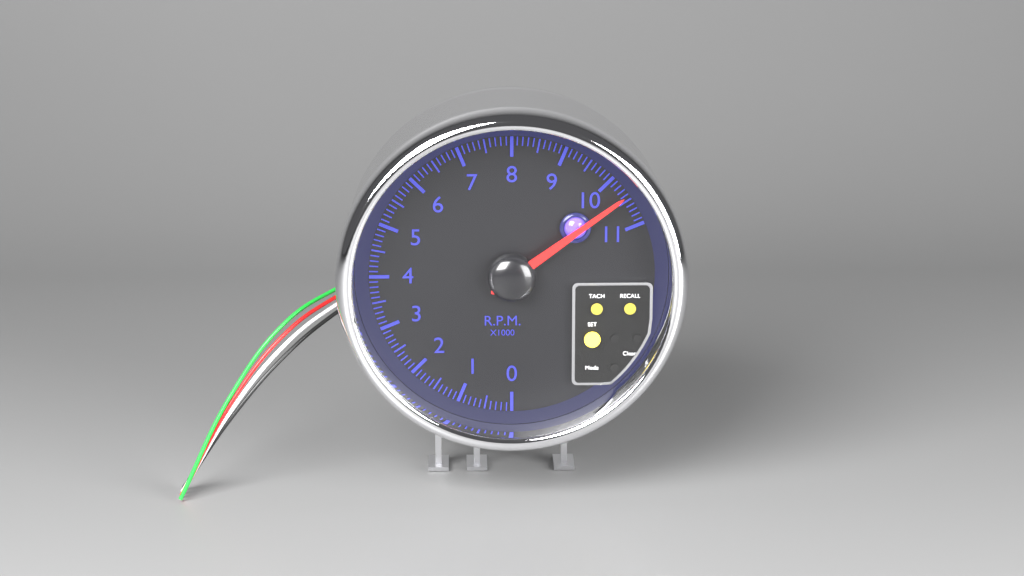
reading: 10.4 rpm x1000
